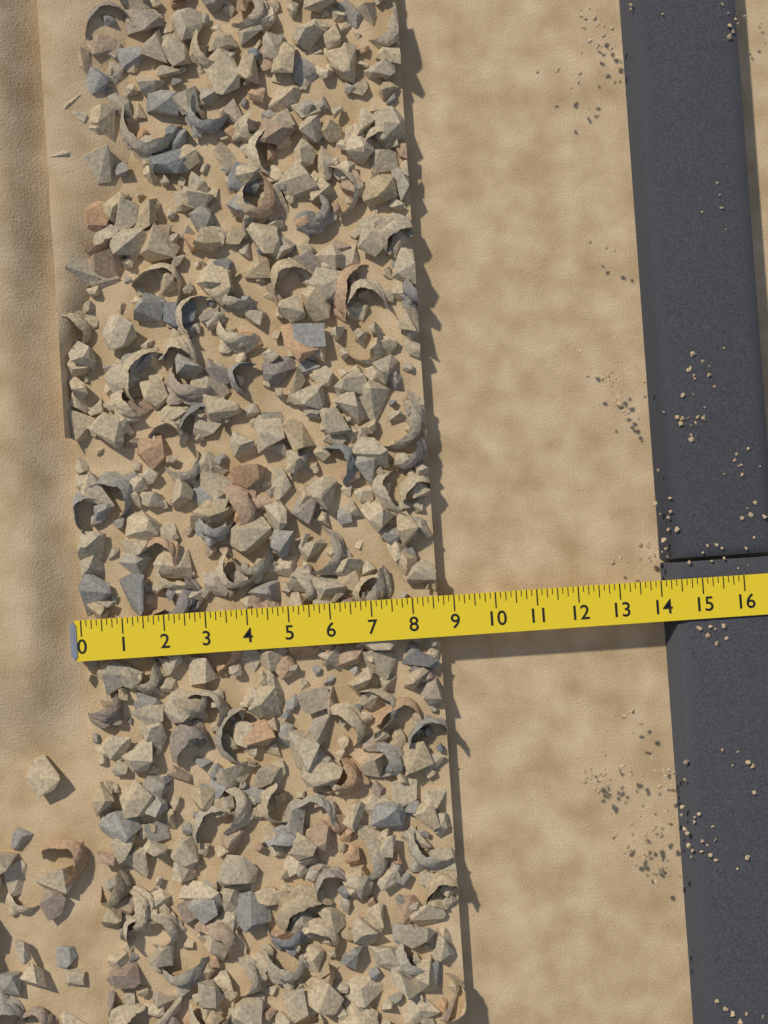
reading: 8.625 (no unit)
